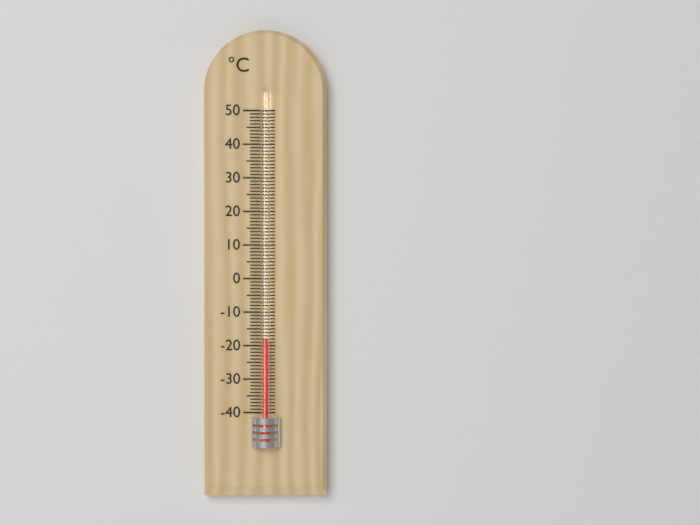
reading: -18 °C
